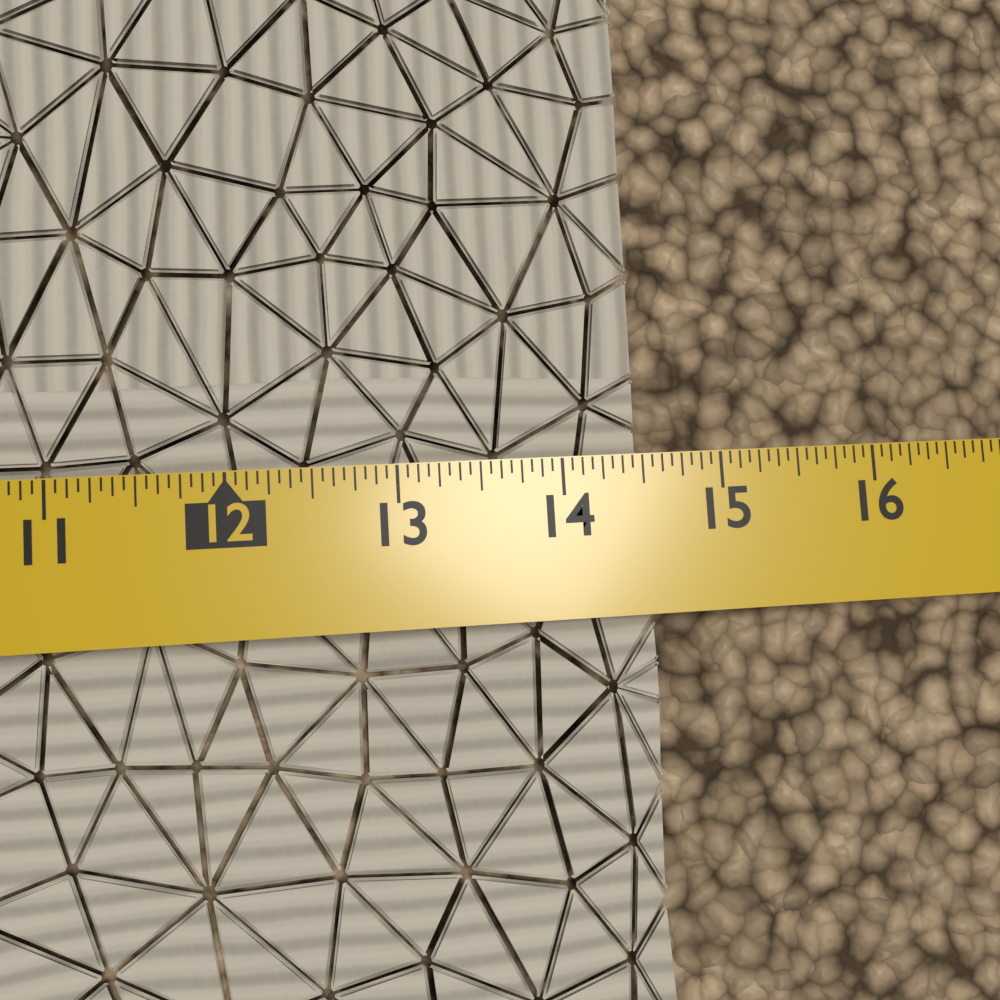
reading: 14.5625 in
